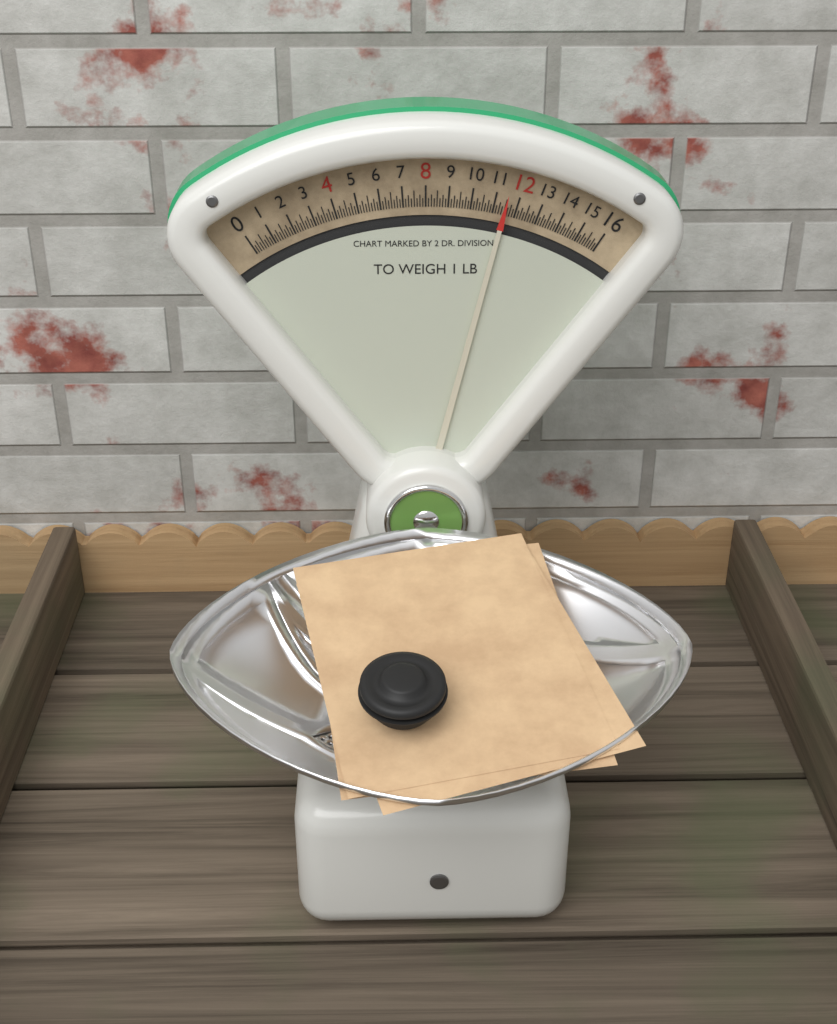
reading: 11.500 oz
